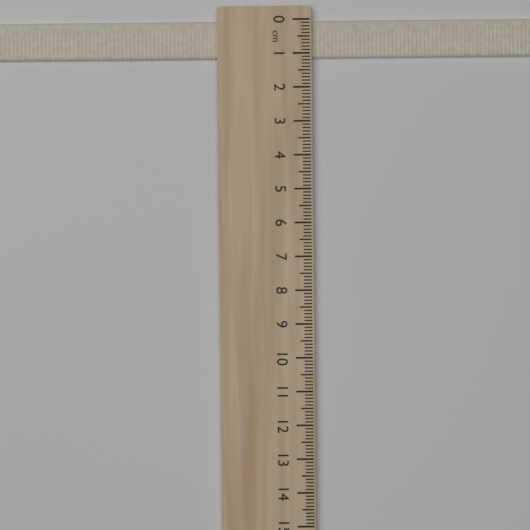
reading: 1.1 cm
